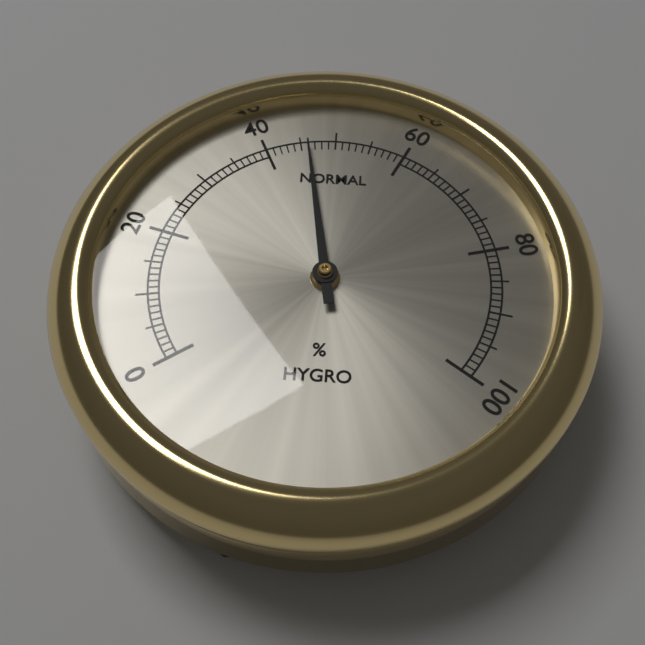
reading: 46 %
